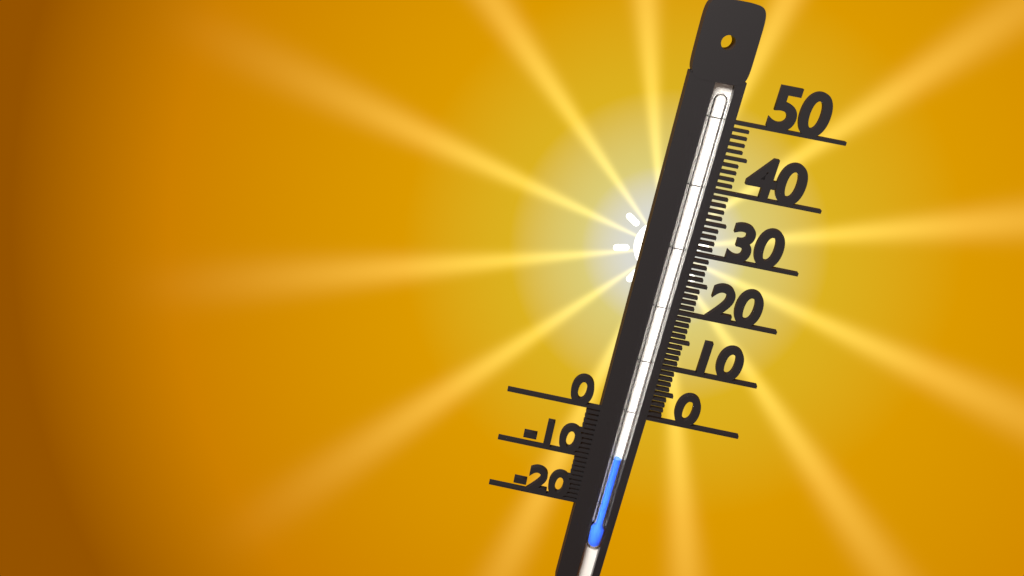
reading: -9 (no unit)
